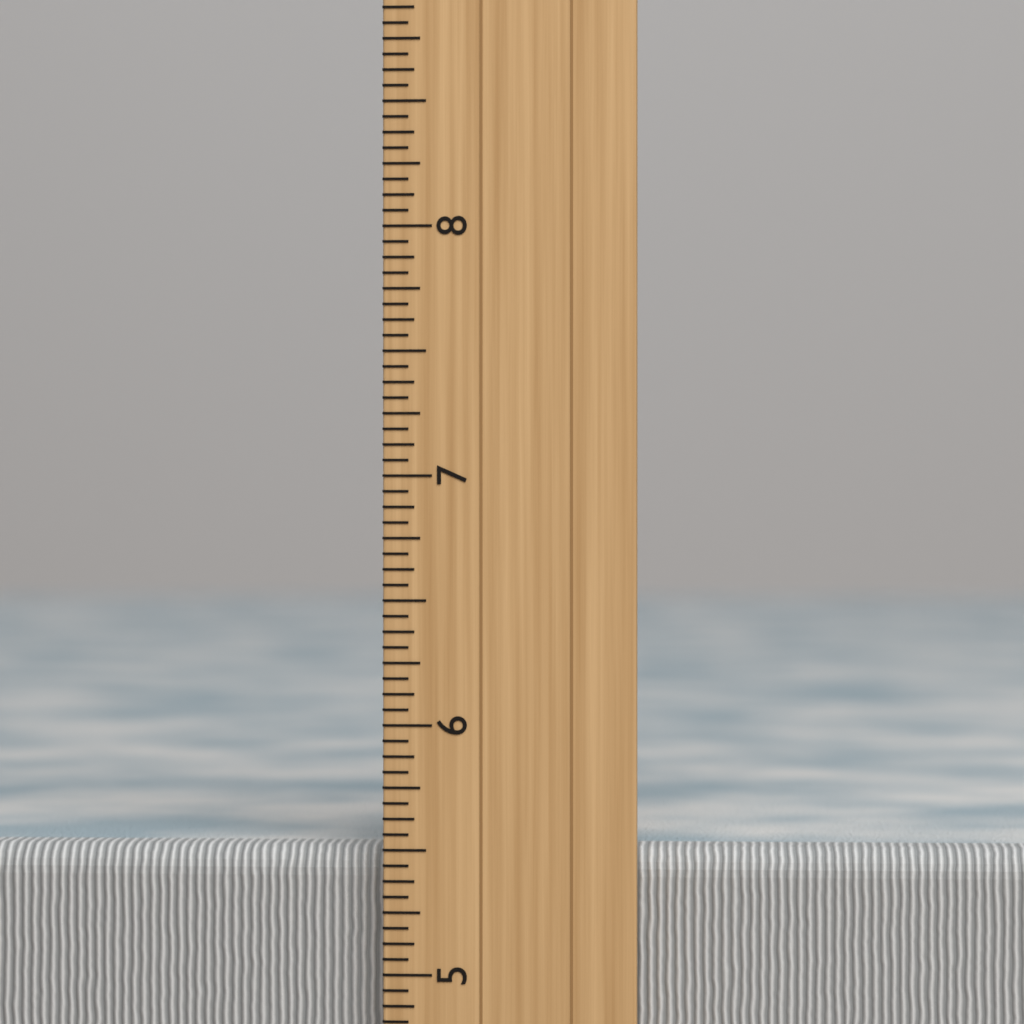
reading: 5.5000 inch
